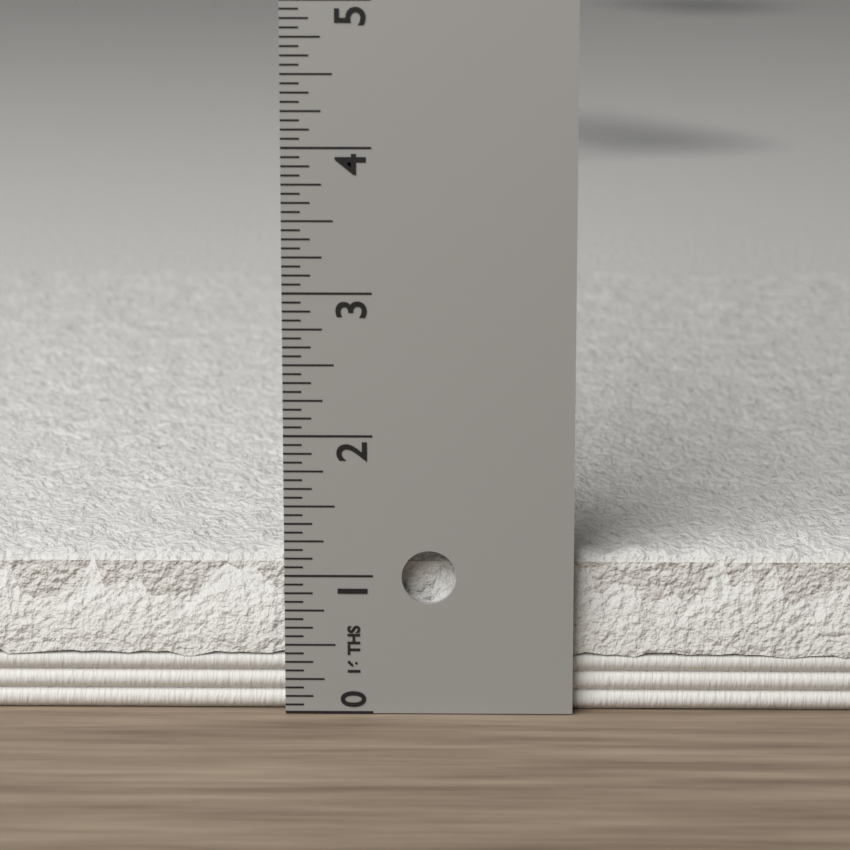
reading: 1.1875 in
